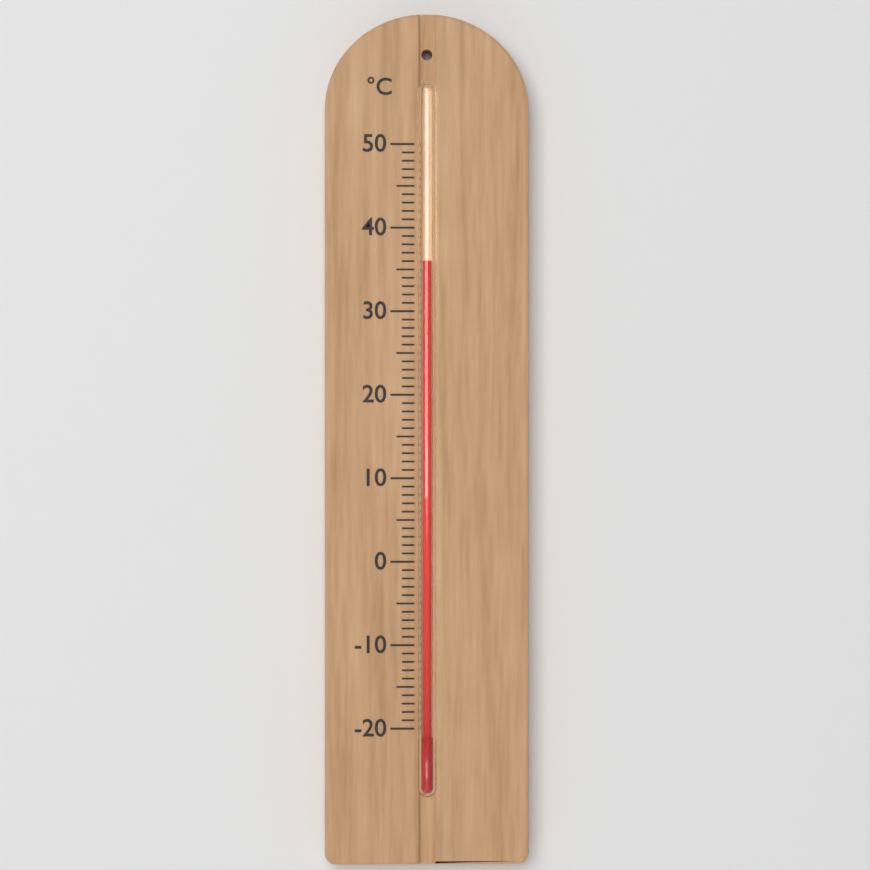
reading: 36 °C
